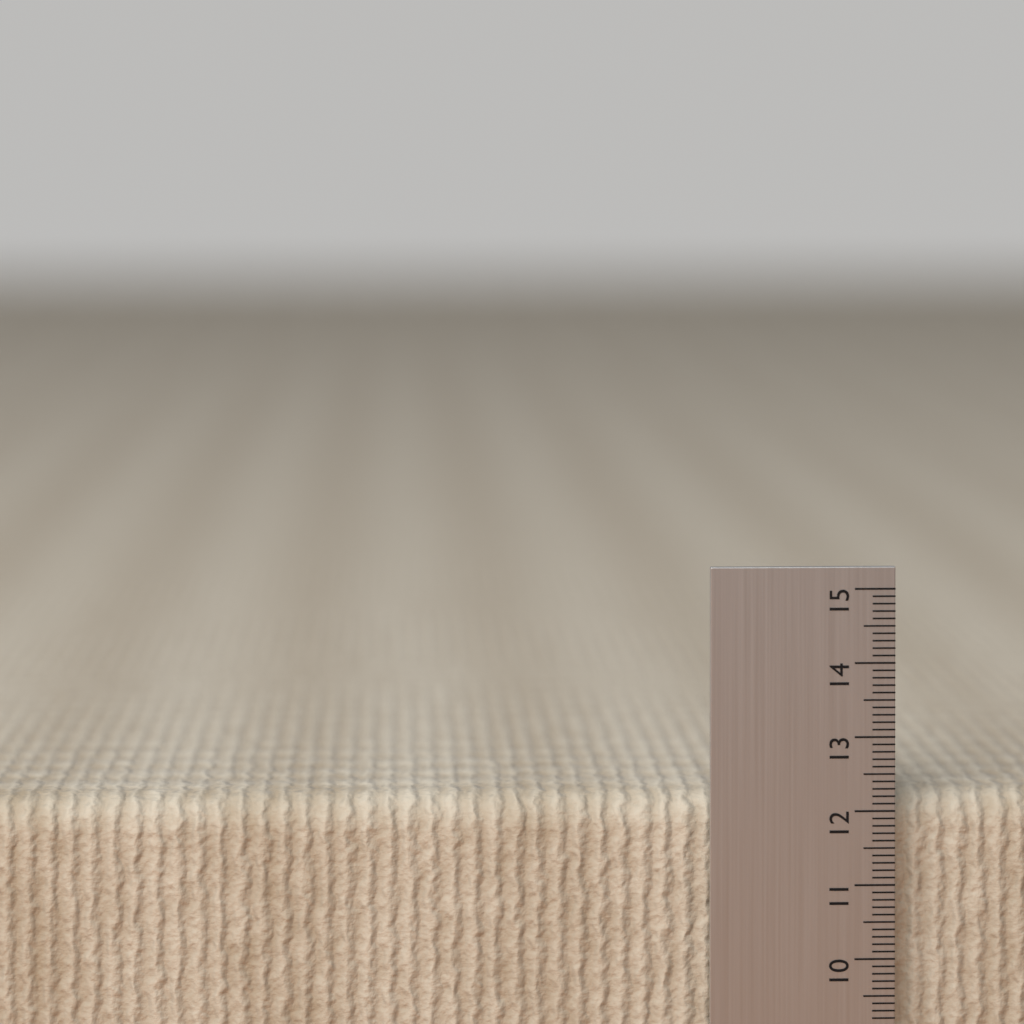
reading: 12.2 cm
